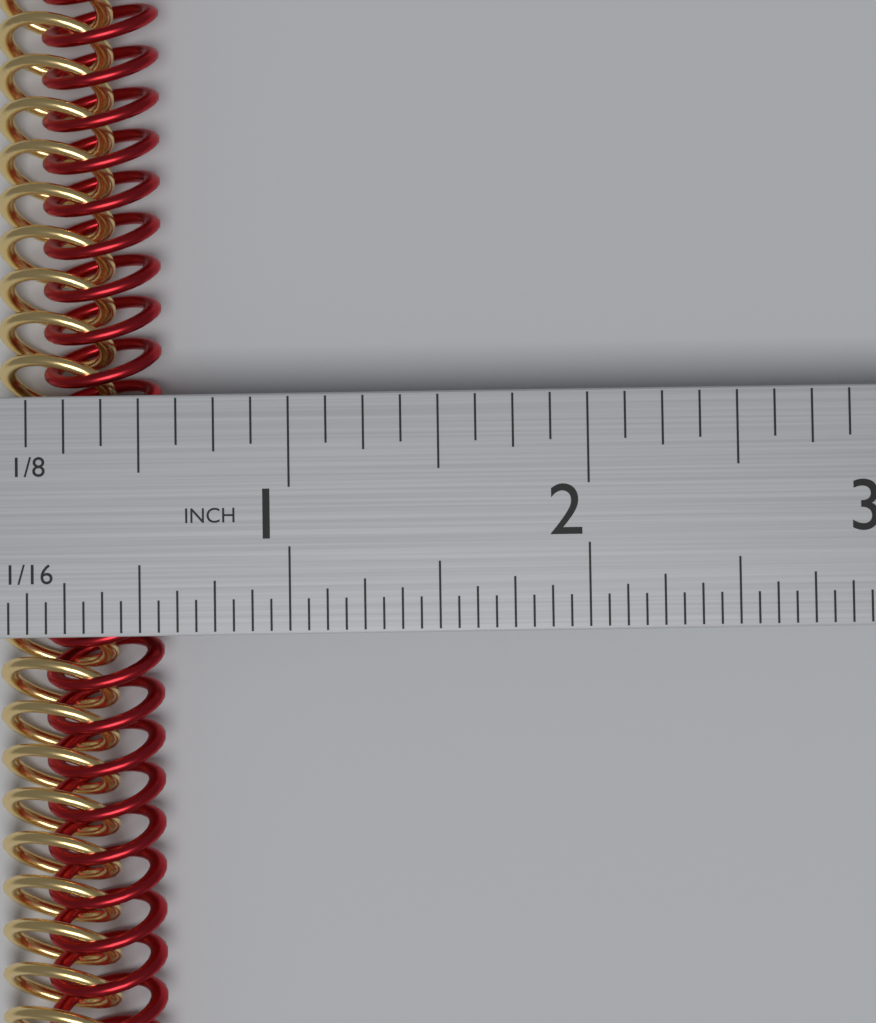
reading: 0.5625 in
